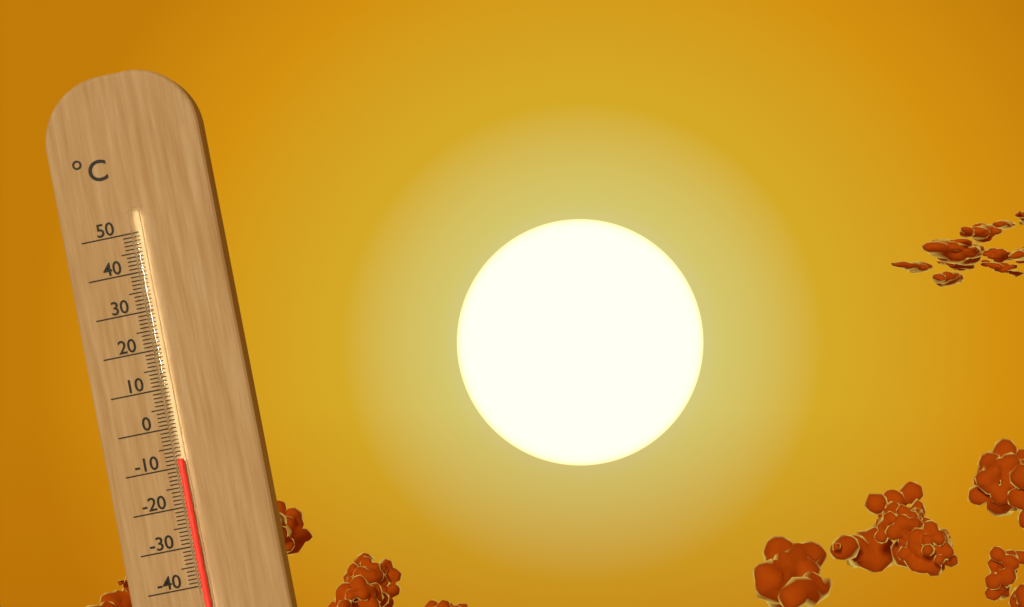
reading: -8 °C
